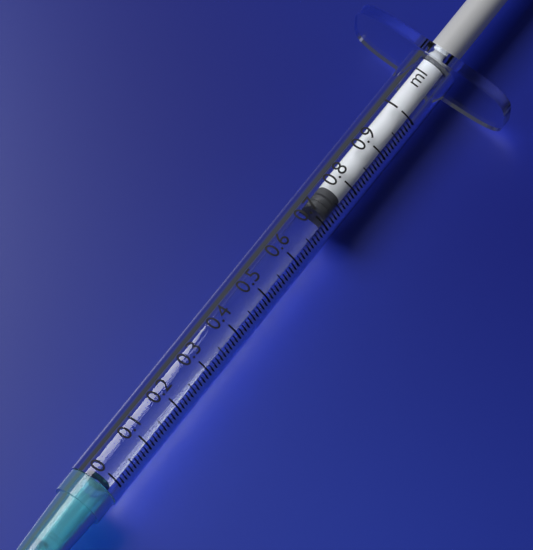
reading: 0.72 ml
